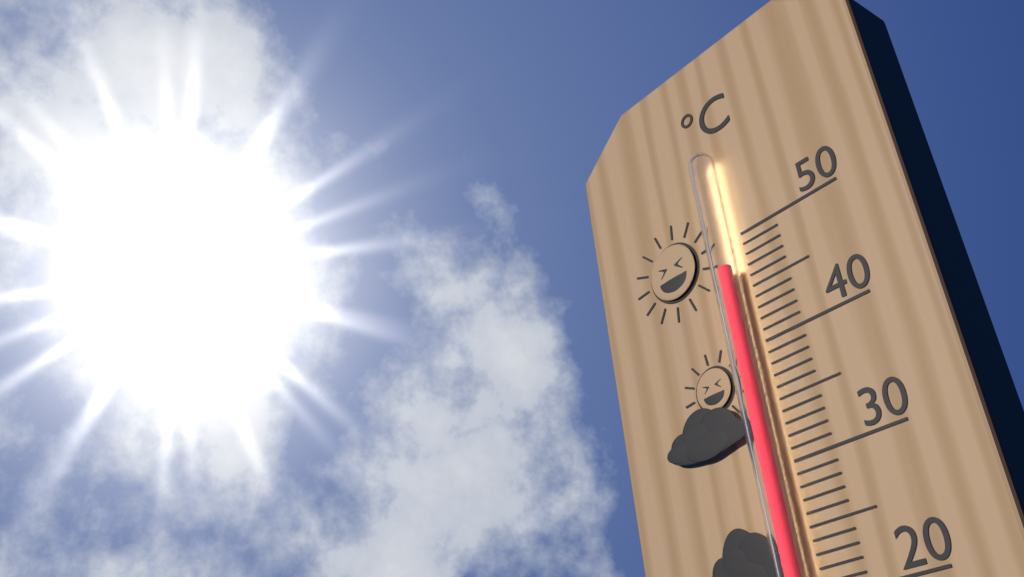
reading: 47 °C
